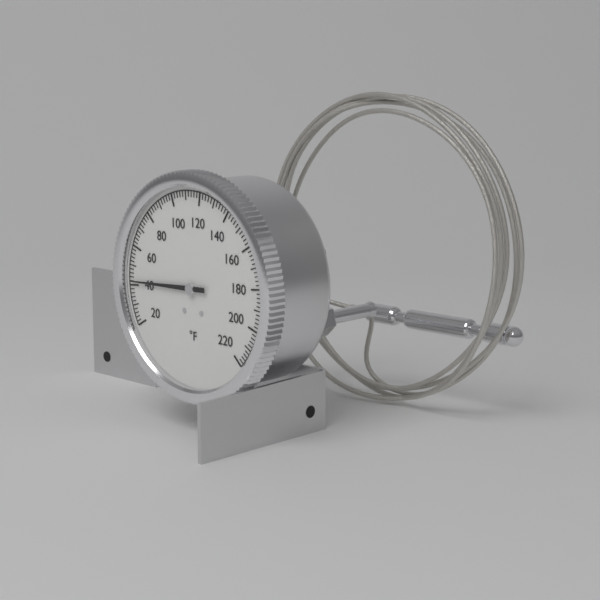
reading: 42 °F
